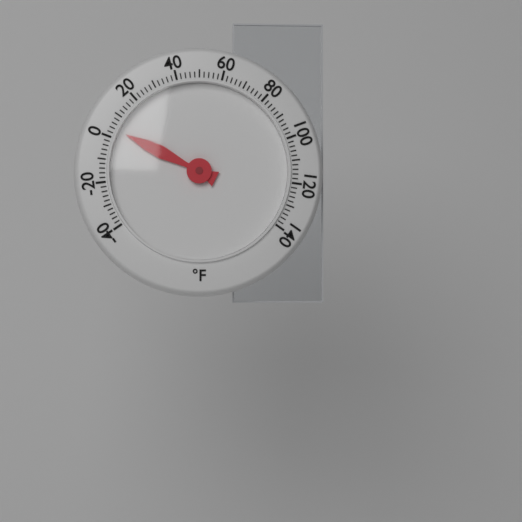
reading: 4 °F
